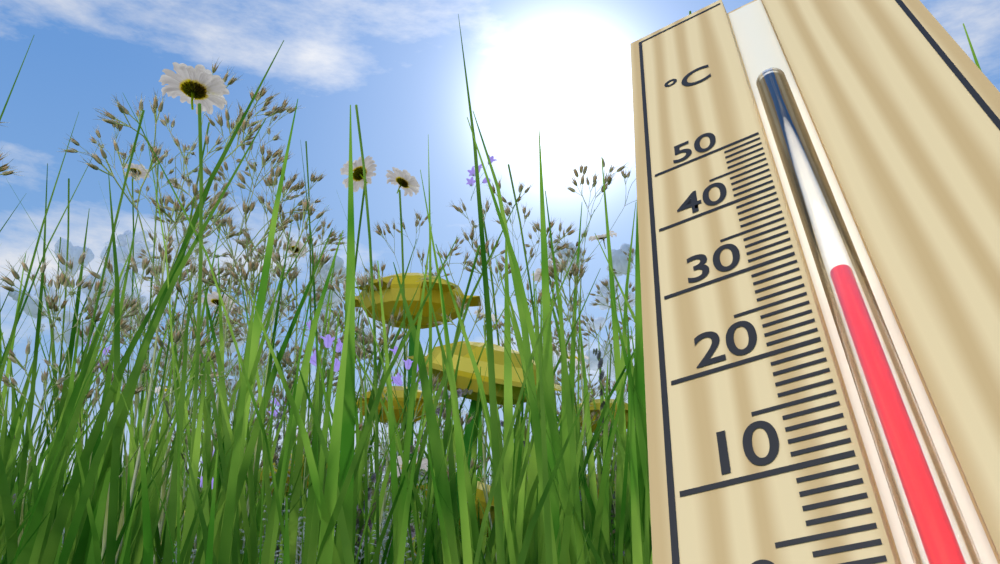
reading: 26 °C
